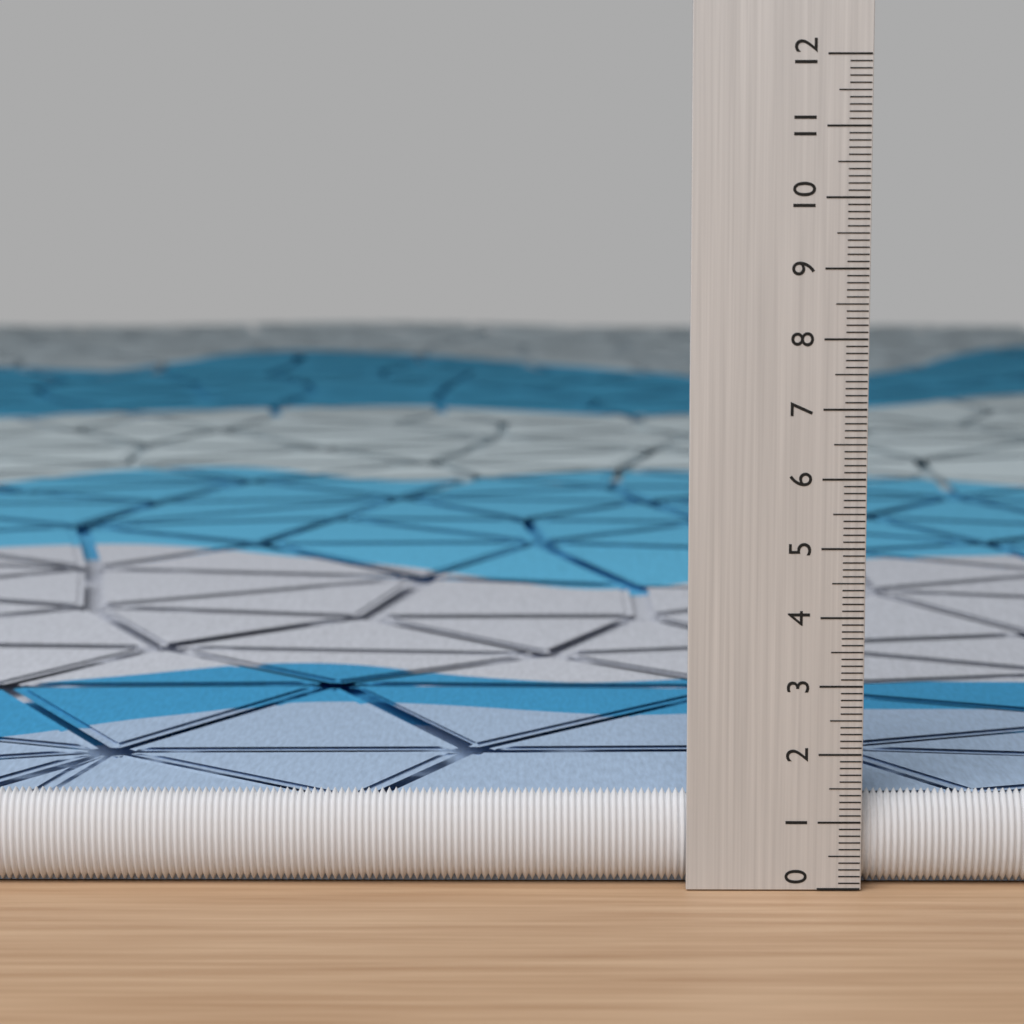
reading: 1.4 (no unit)
